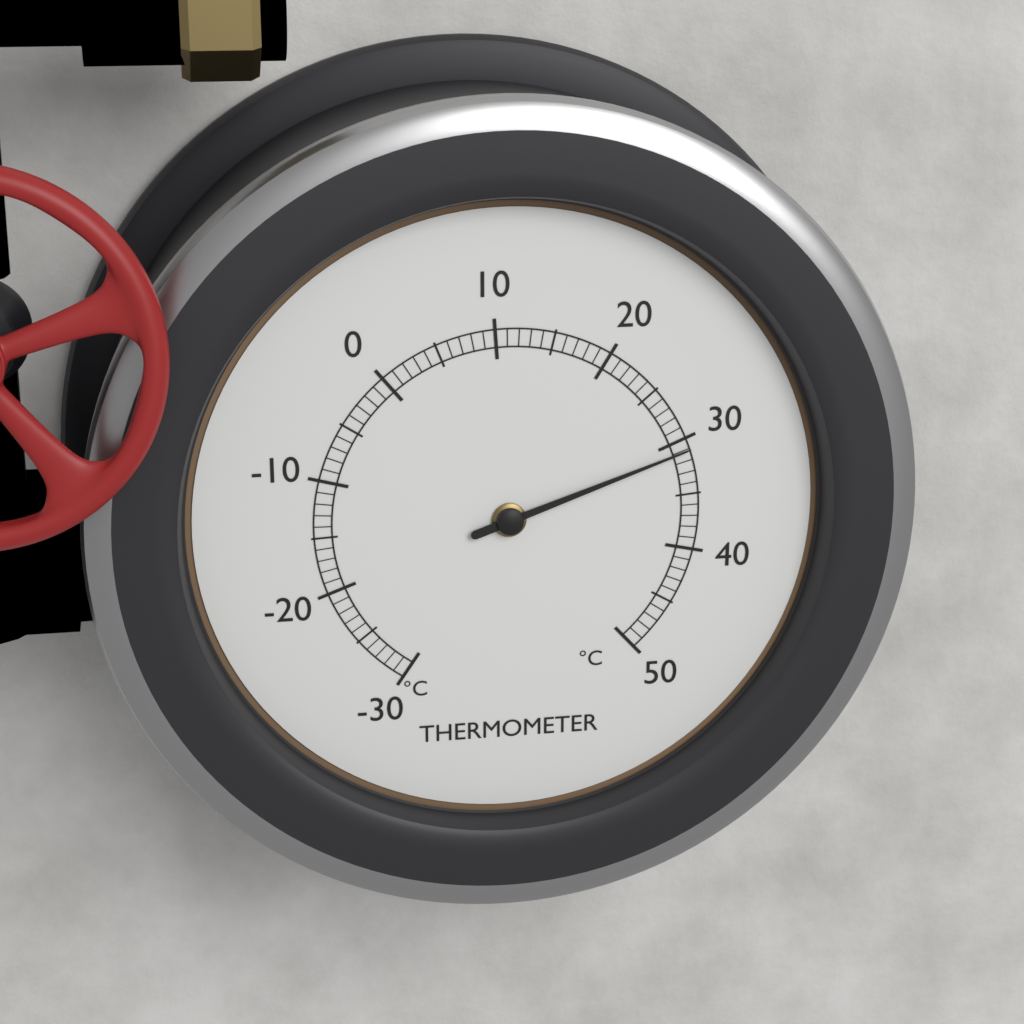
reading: 31 °C
